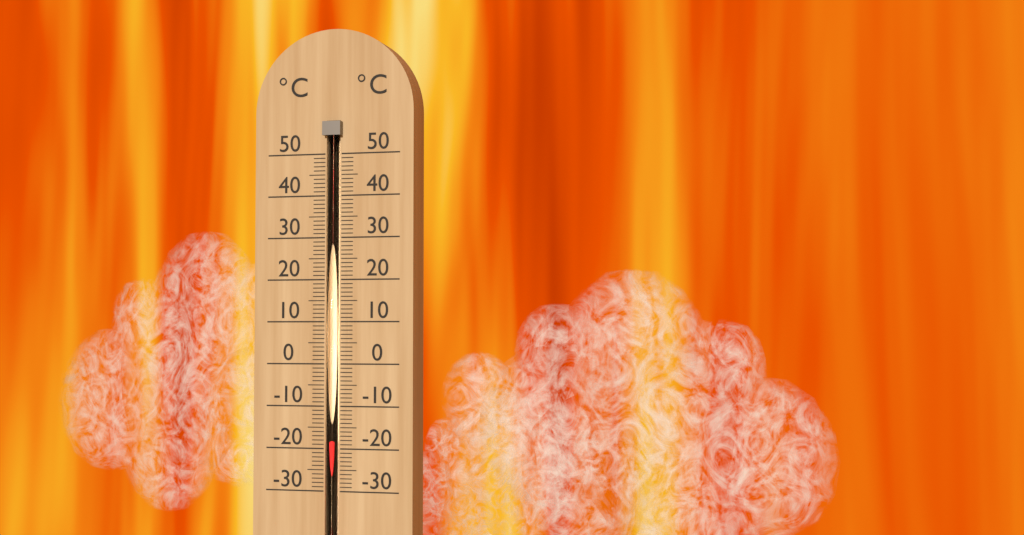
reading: -18 °C
